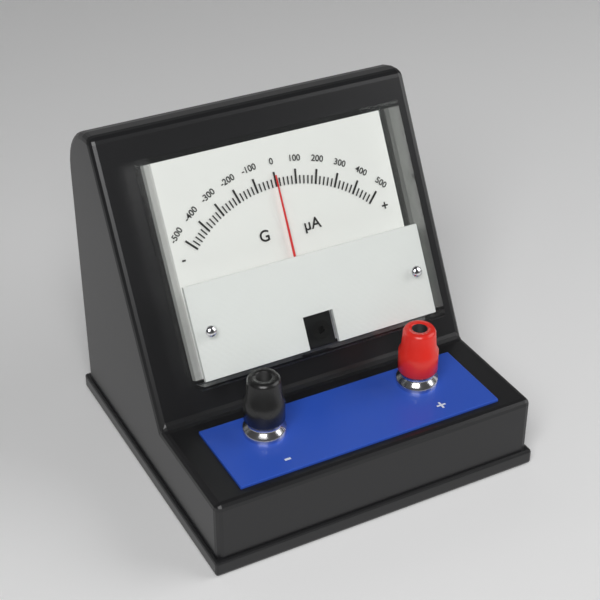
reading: 0 µA
